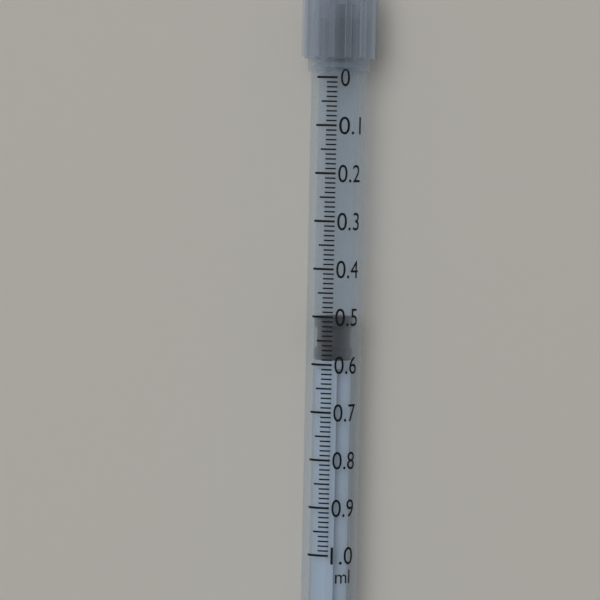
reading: 0.50 ml
